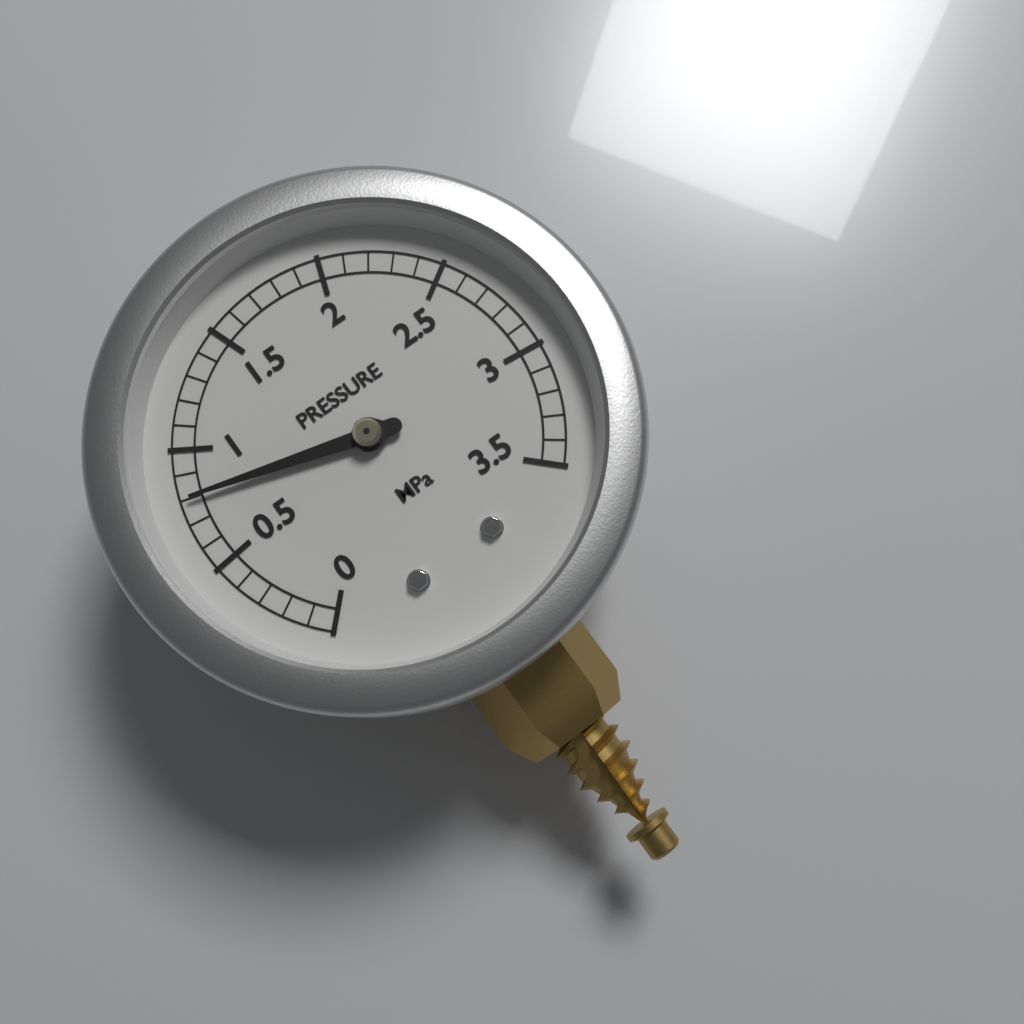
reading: 0.8 MPa
